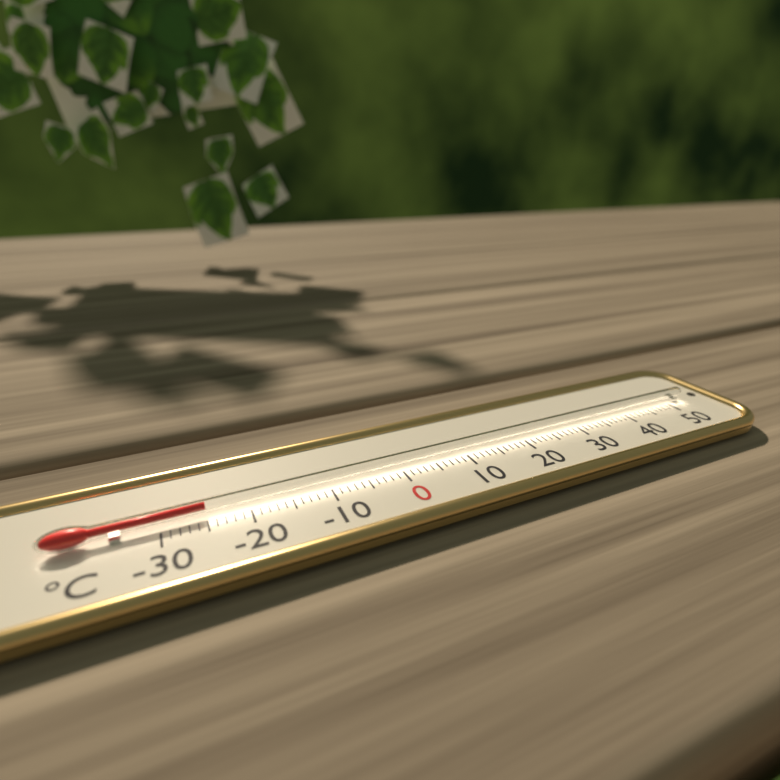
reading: -25 °C
